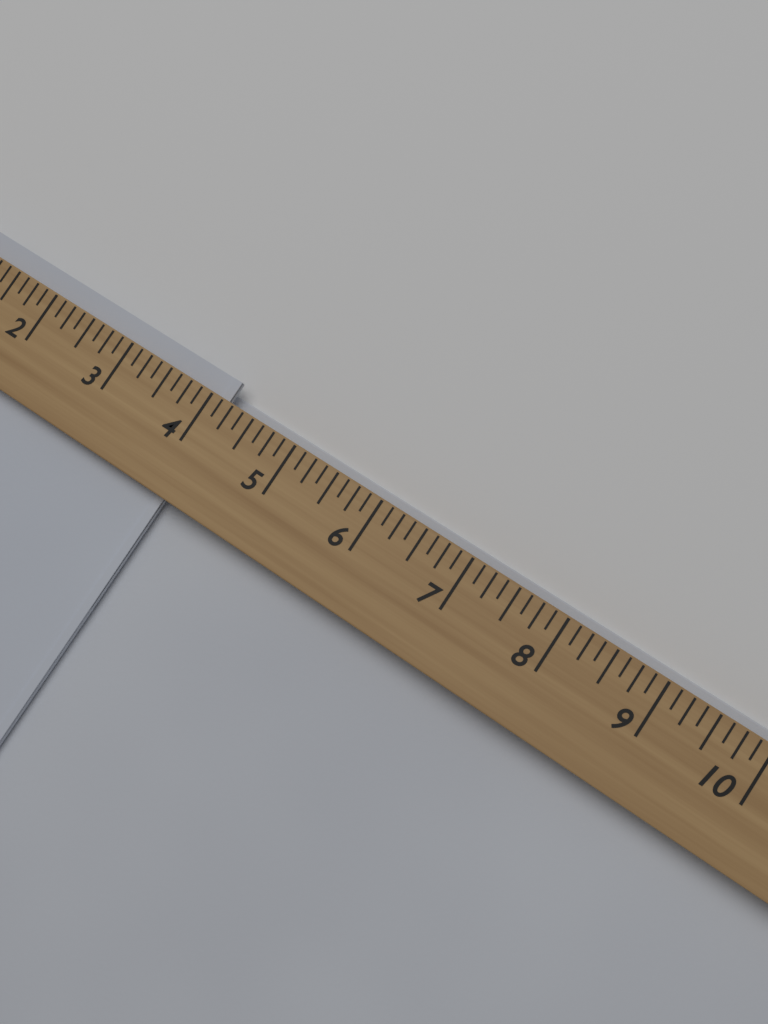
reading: 4.125 (no unit)
